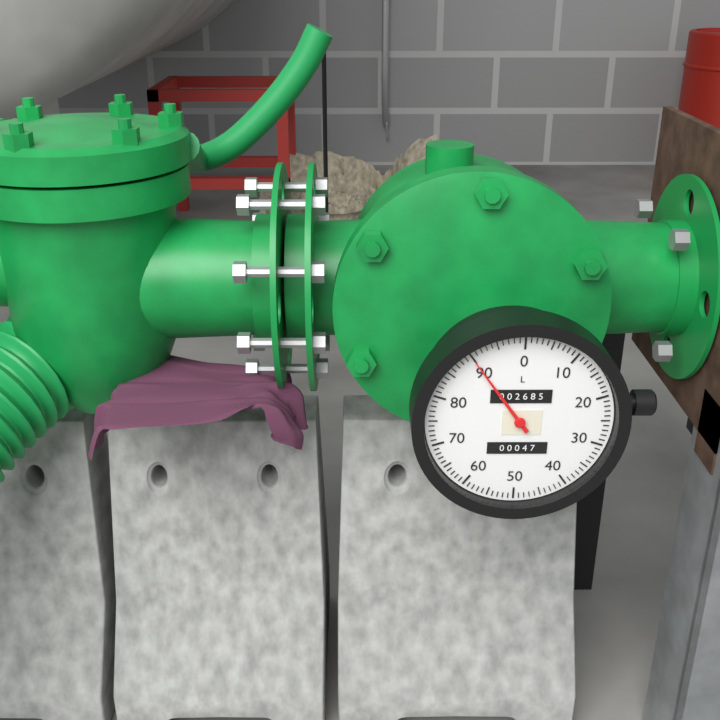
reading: 90 L
